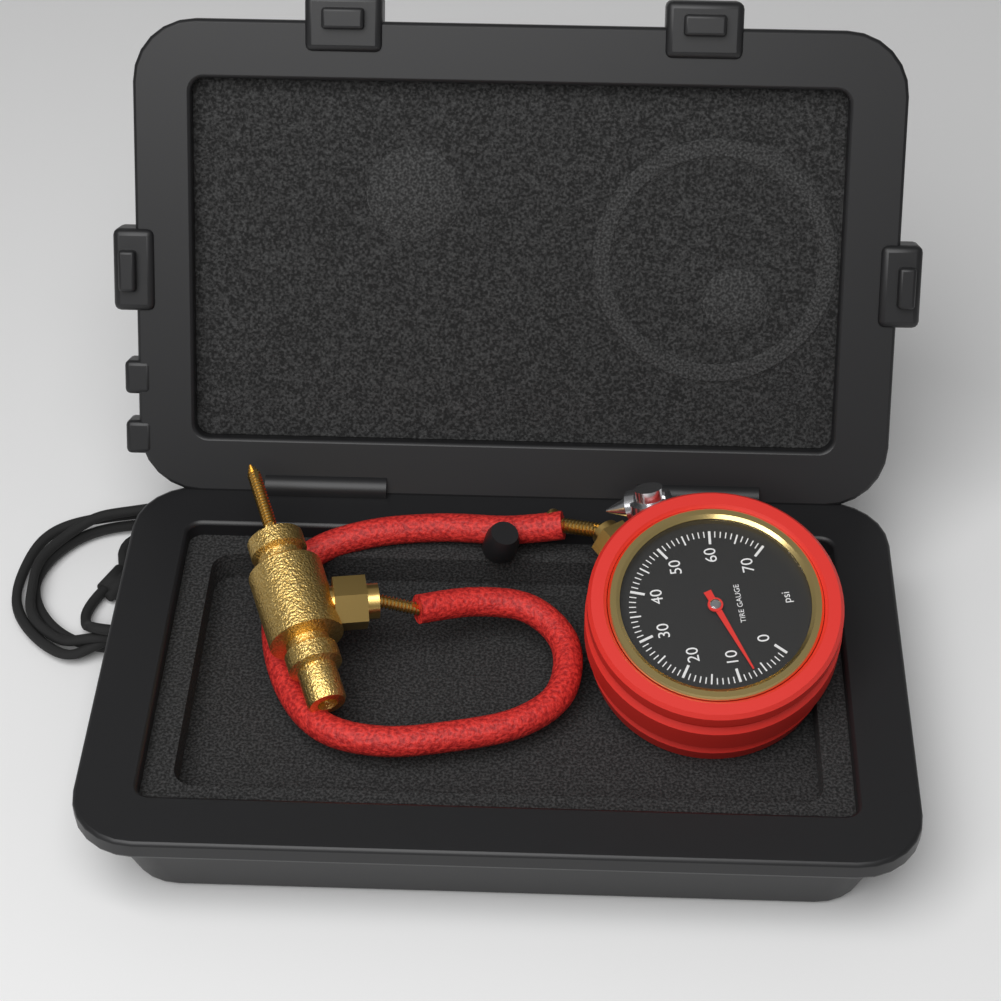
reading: 7 psi
